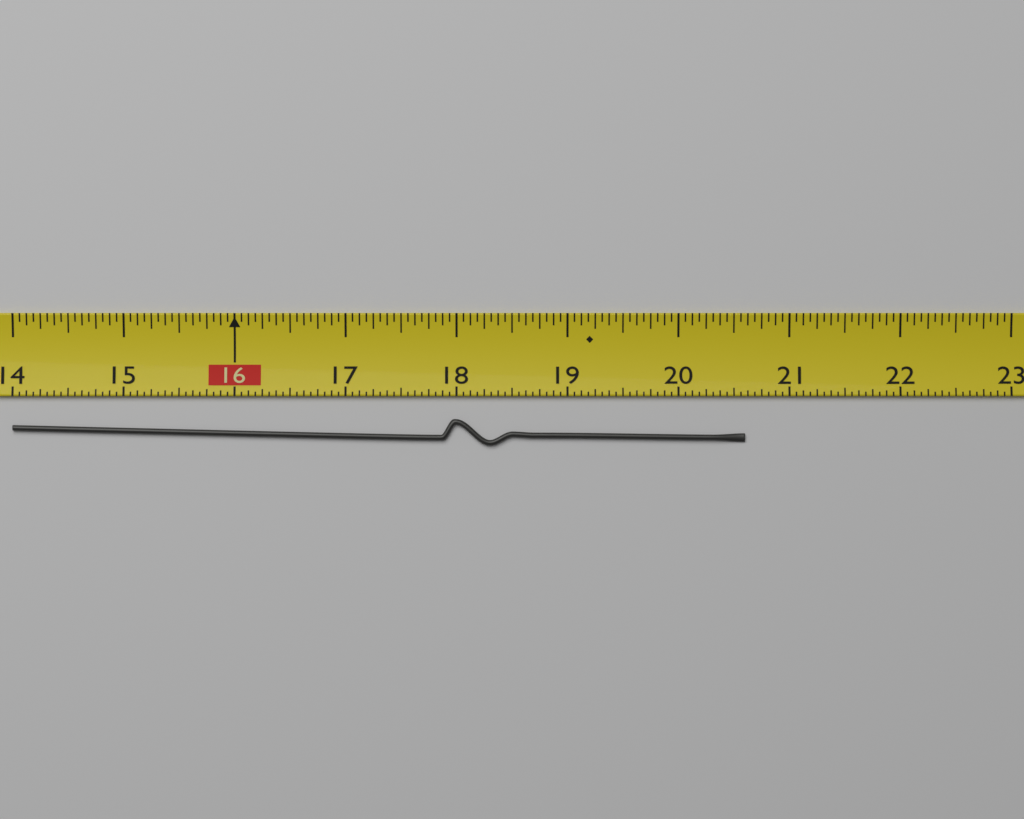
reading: 20.6000 (no unit)
